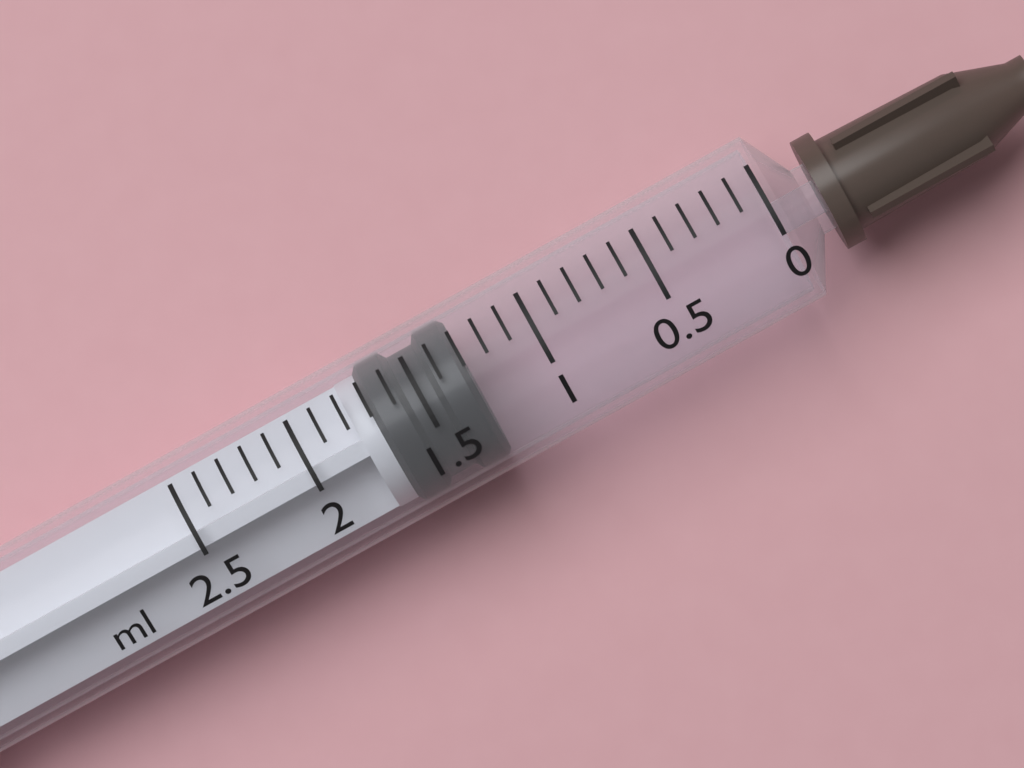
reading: 1.3 ml
